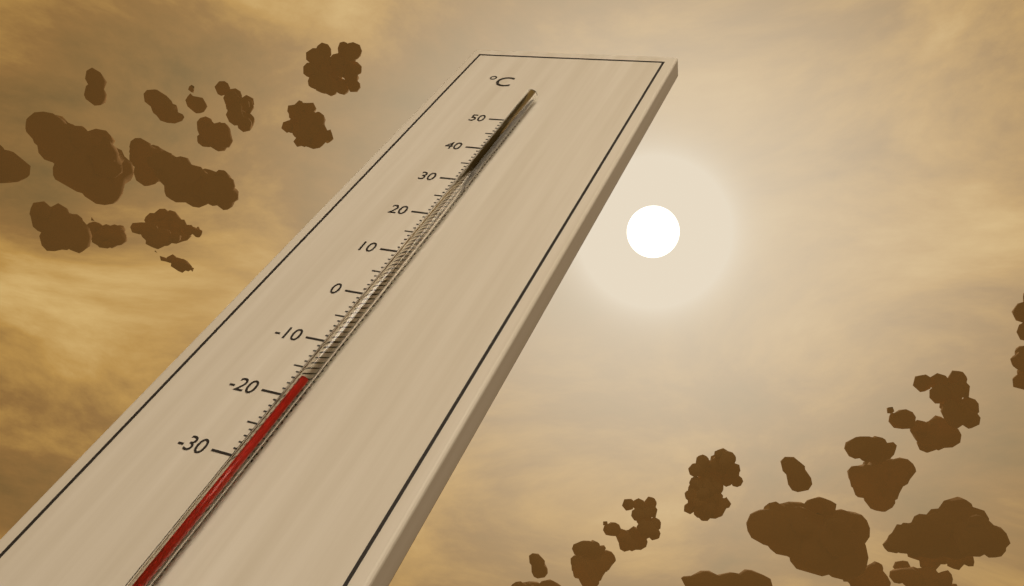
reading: -18 °C
